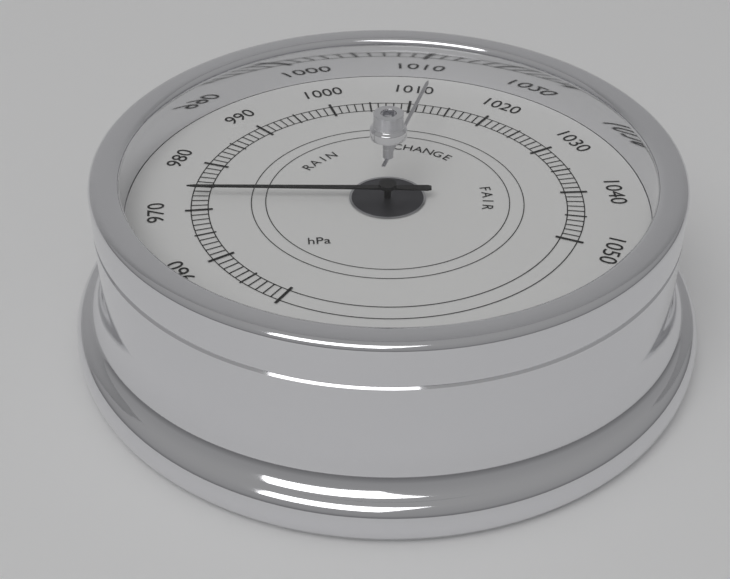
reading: 973 hPa
